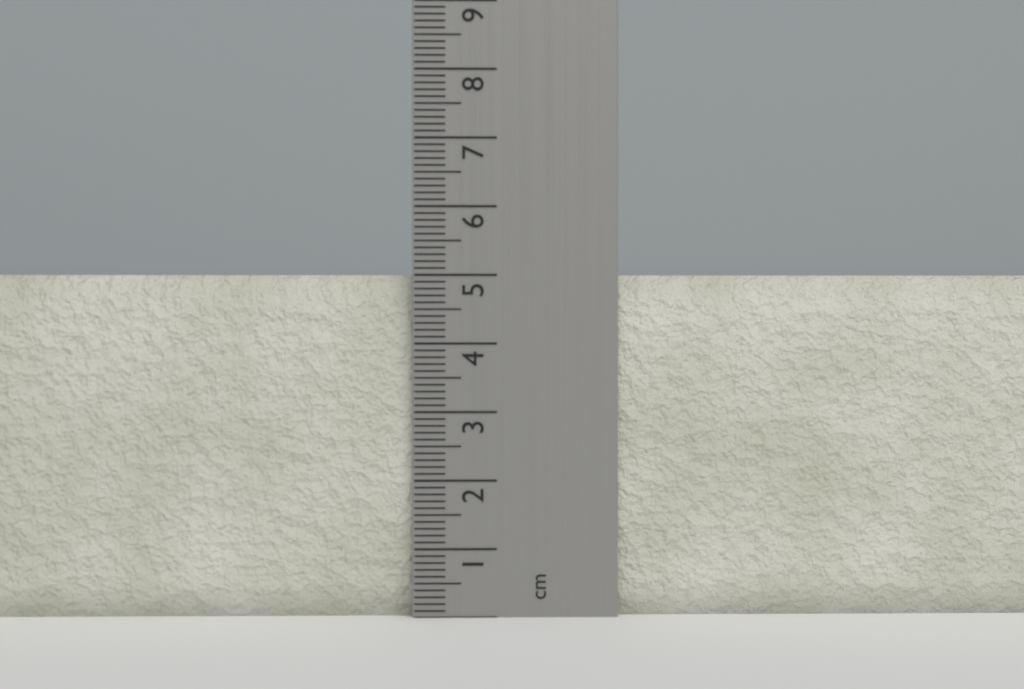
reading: 5.0 cm
